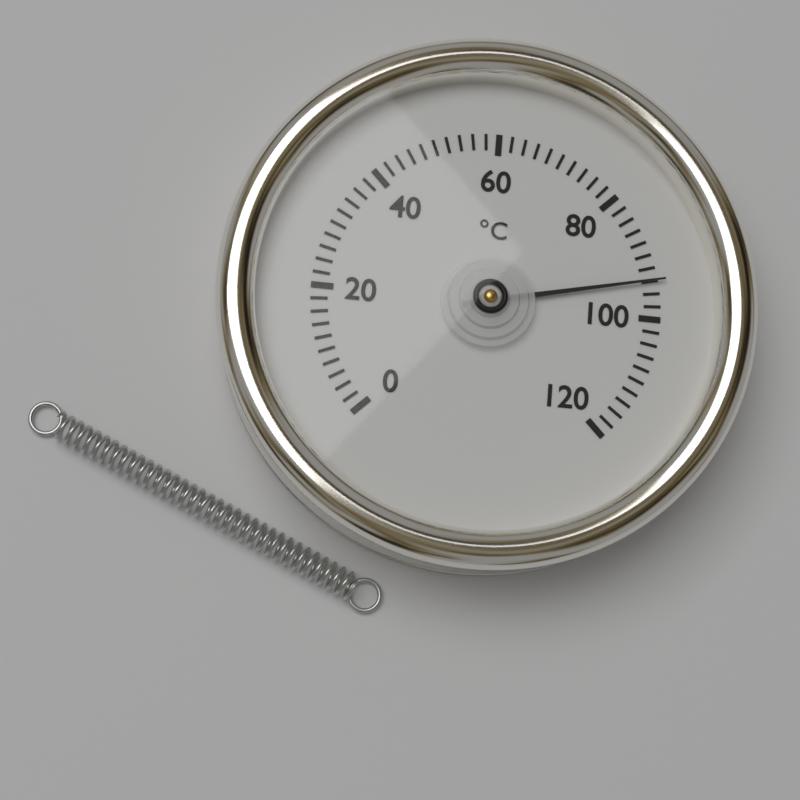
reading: 94 °C
